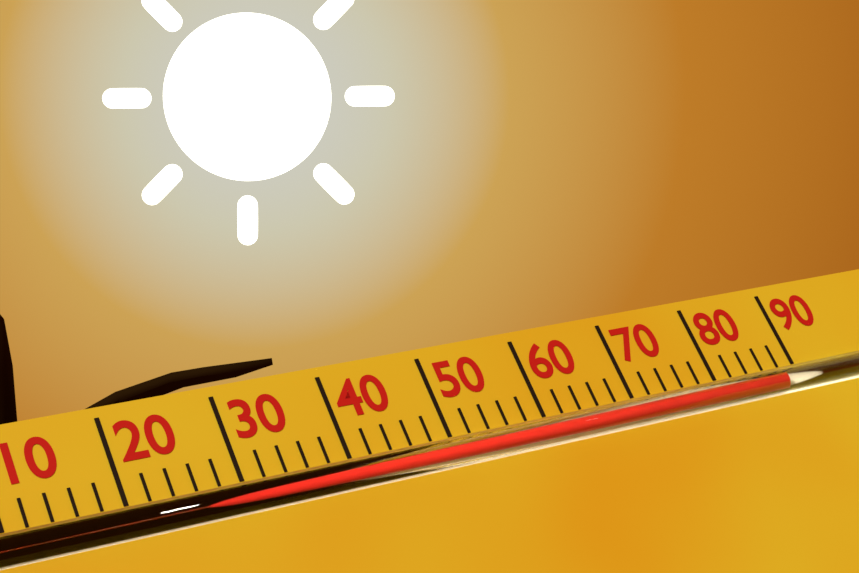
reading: 88 (no unit)
